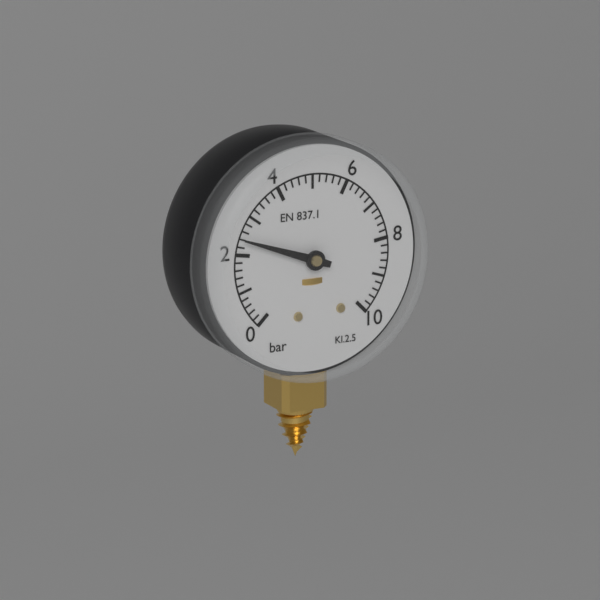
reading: 2.4 bar
